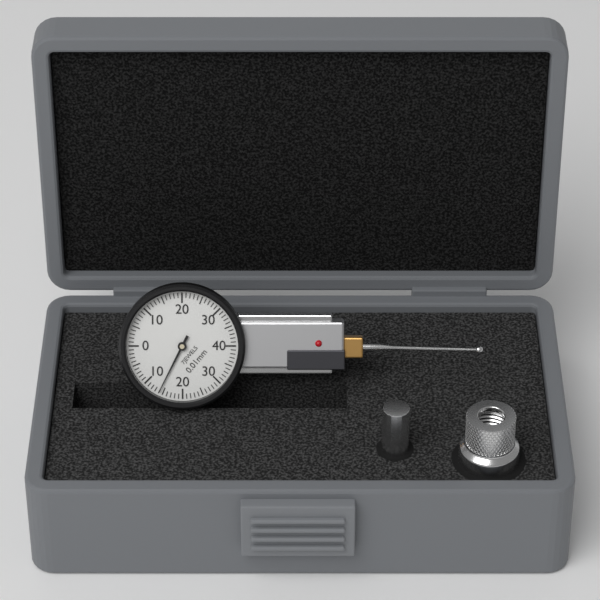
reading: 0.14 mm
